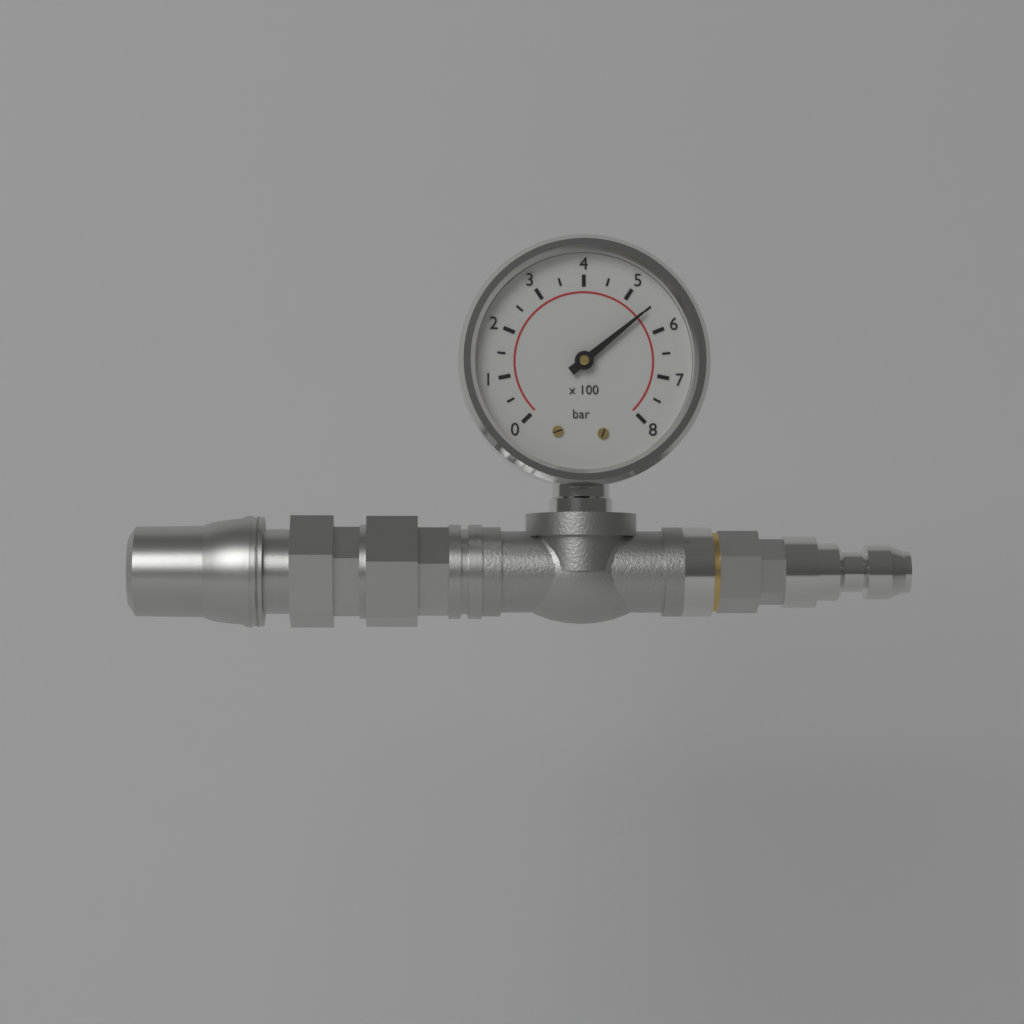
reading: 550 bar
